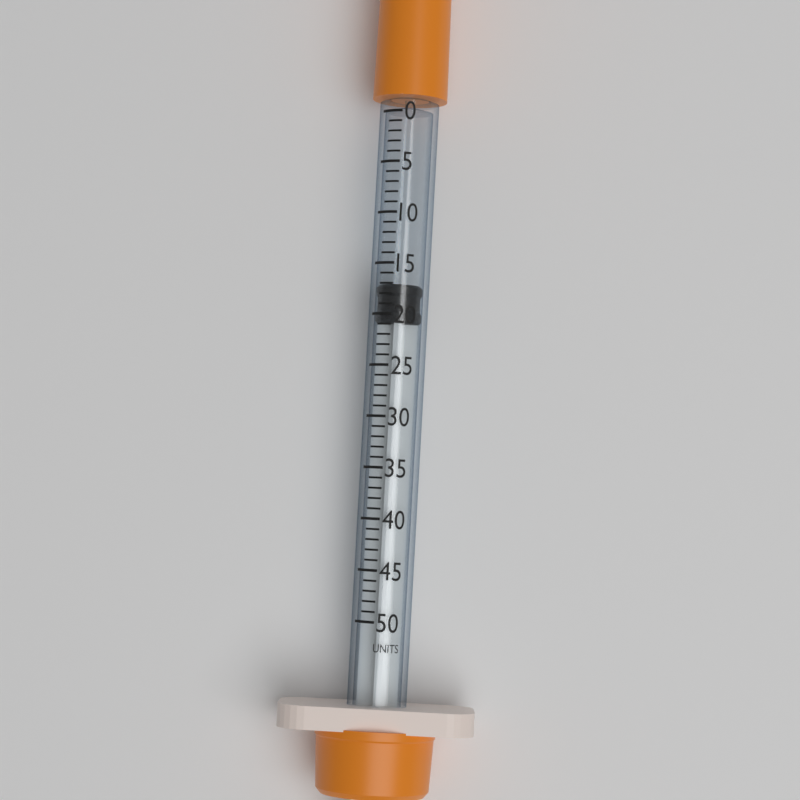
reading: 17 units
